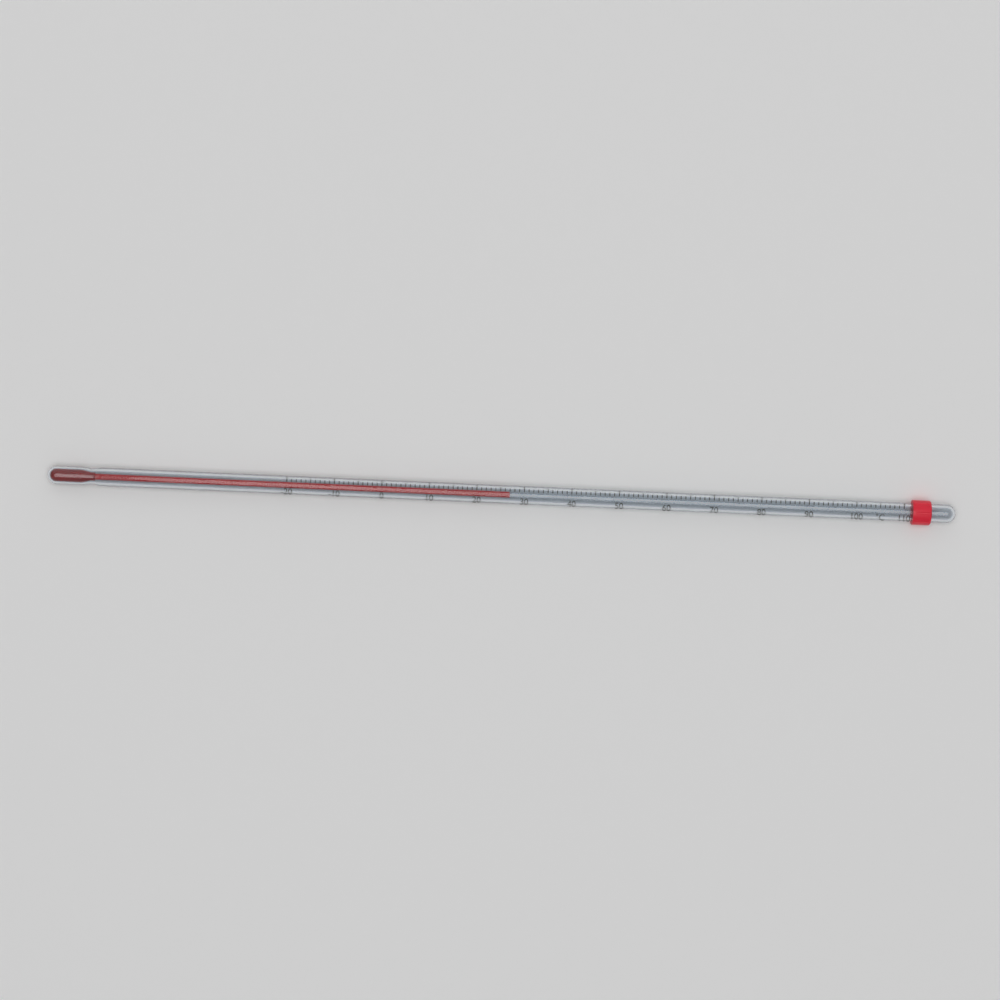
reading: 27 °C
